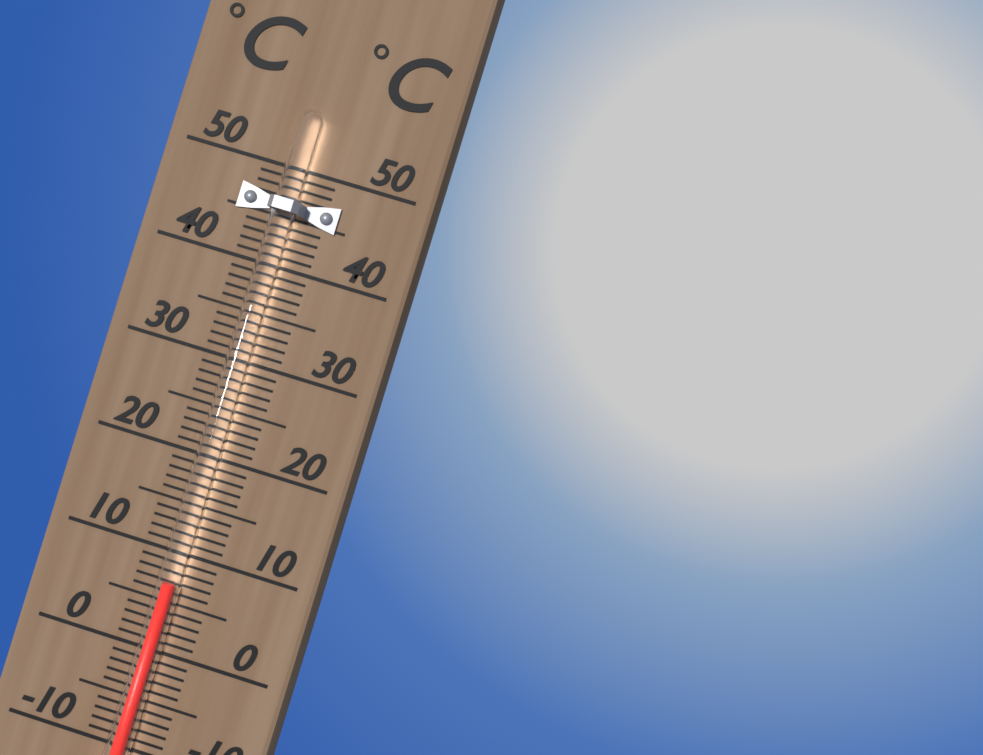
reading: 7 °C
